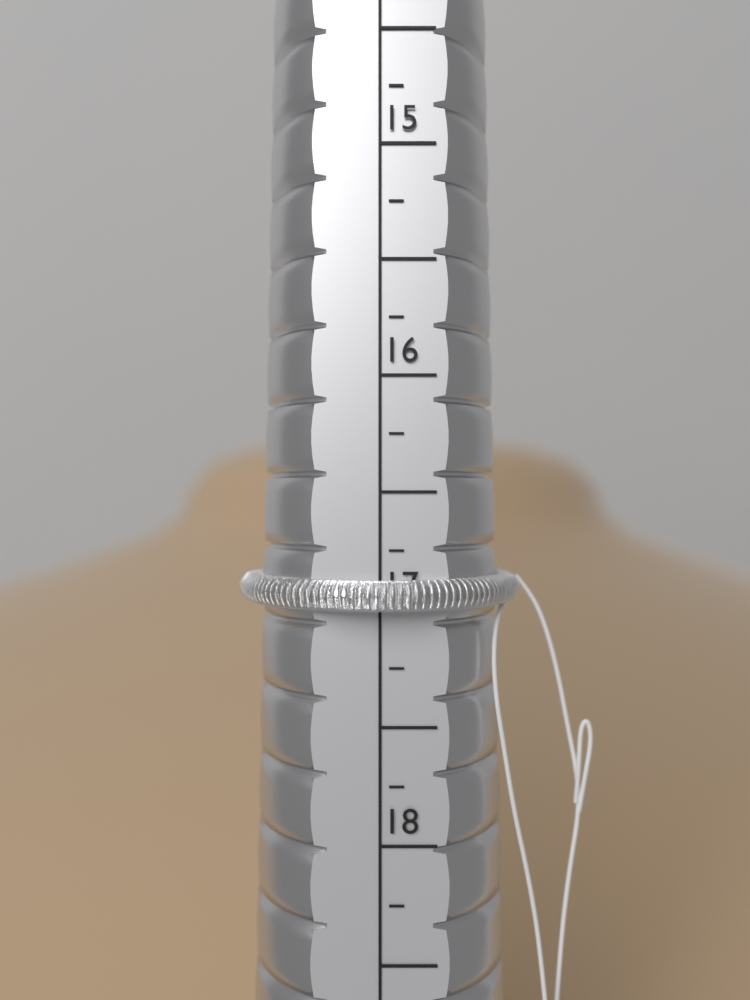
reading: 17.00 (no unit)
